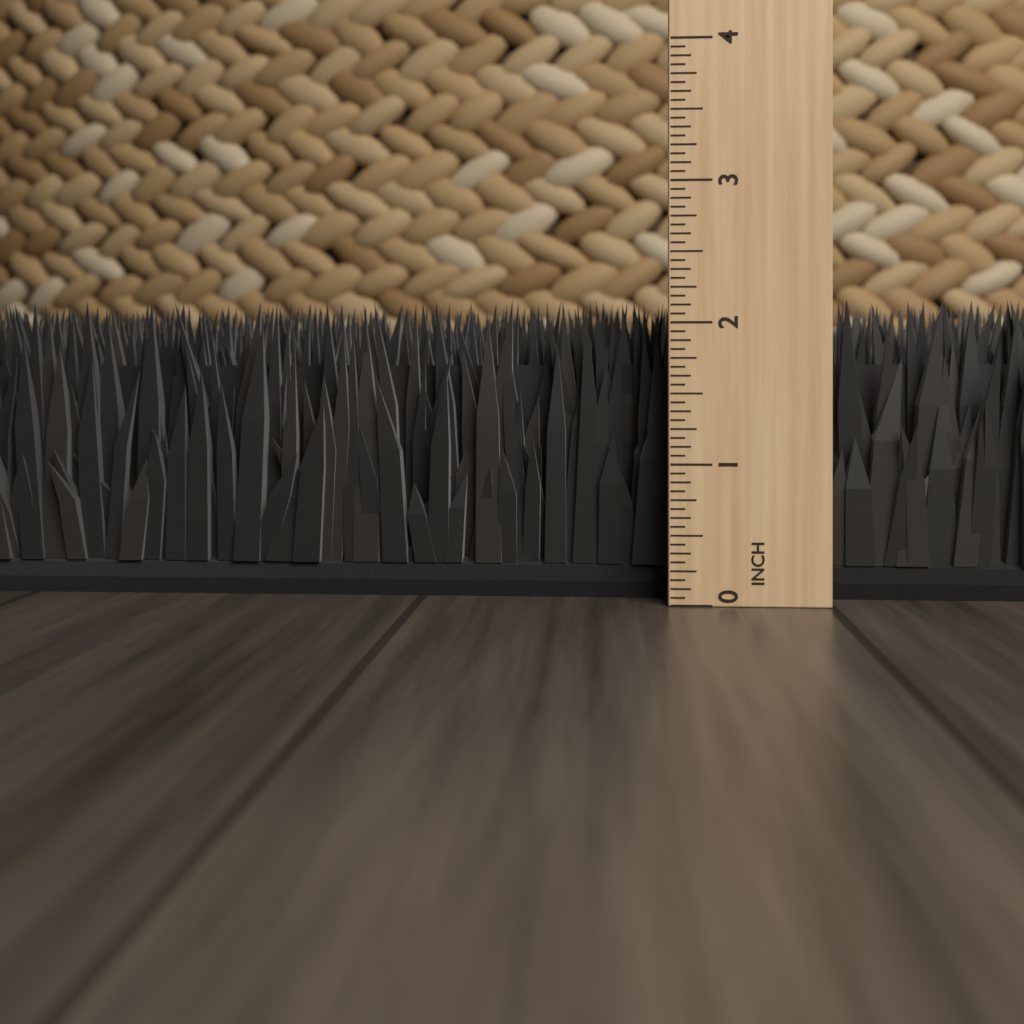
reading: 2.1875 in
